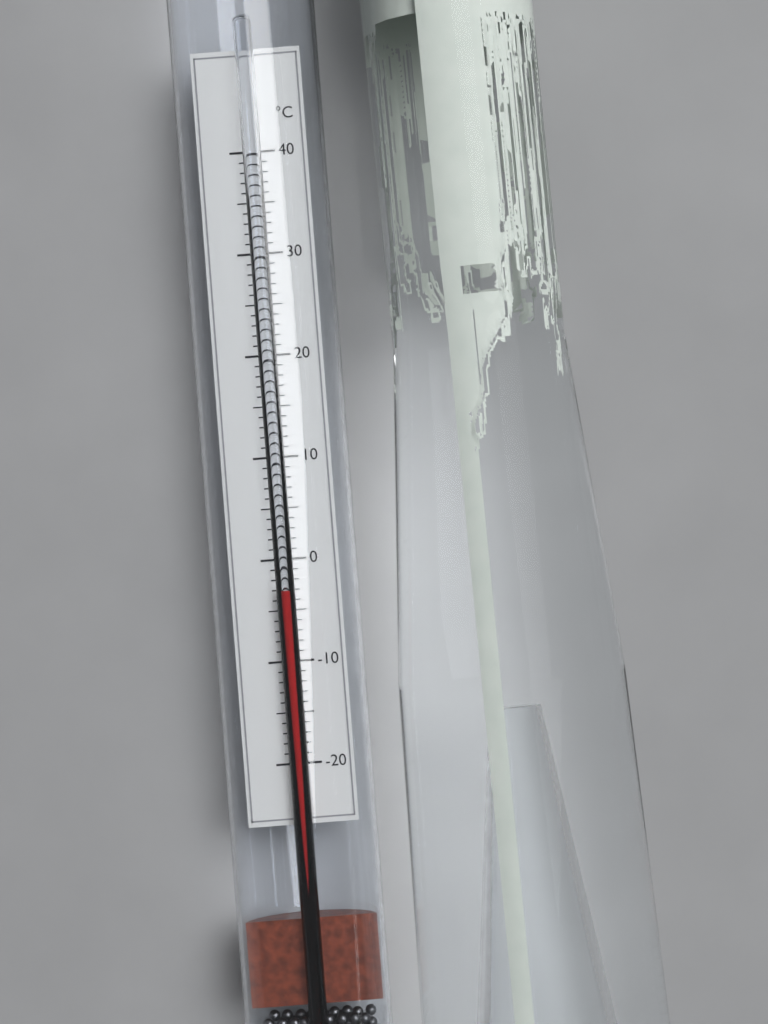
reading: -3 °C
